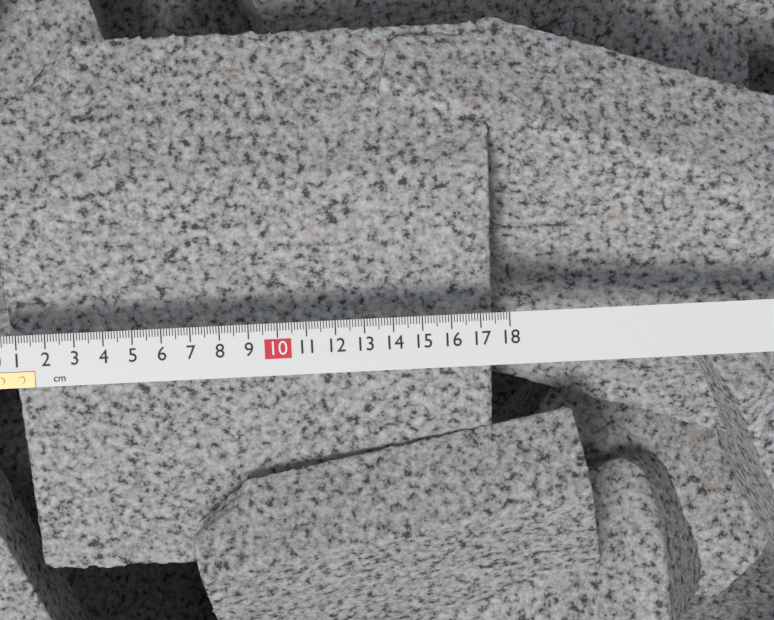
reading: 17.6 cm
